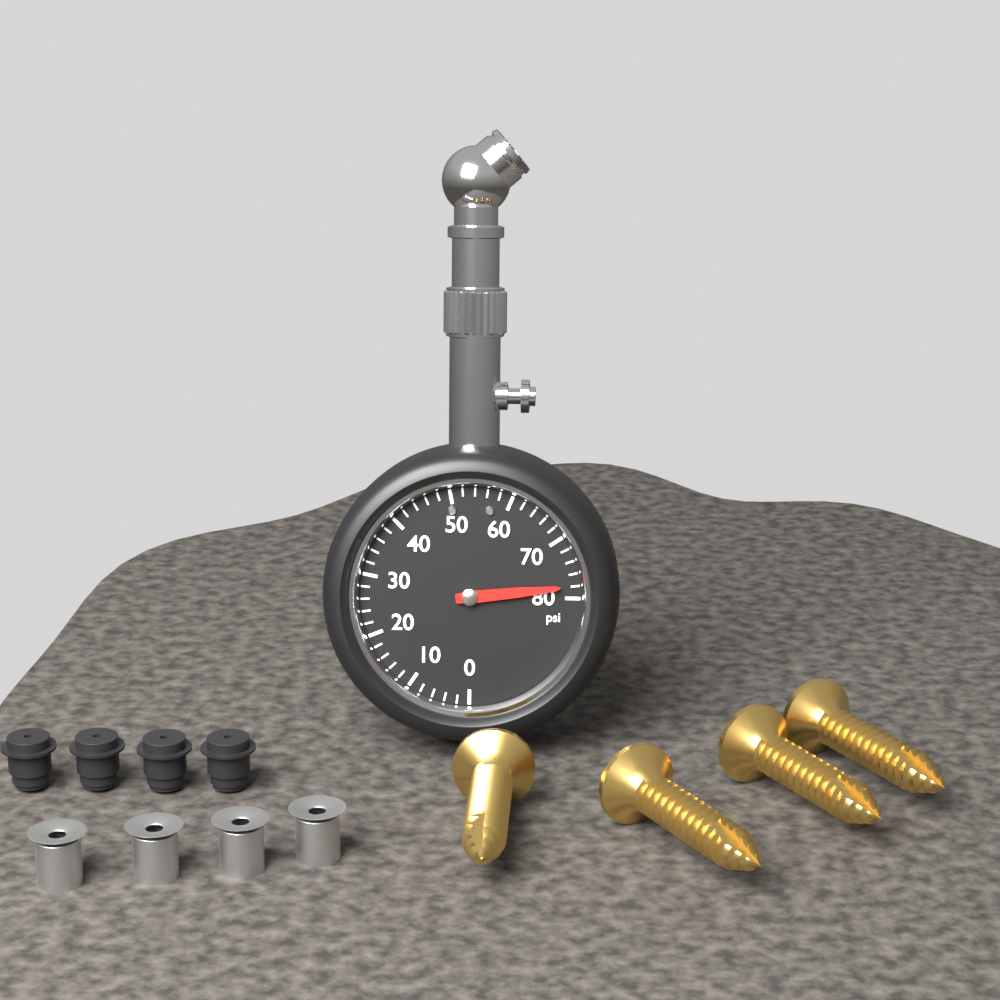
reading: 78 psi
